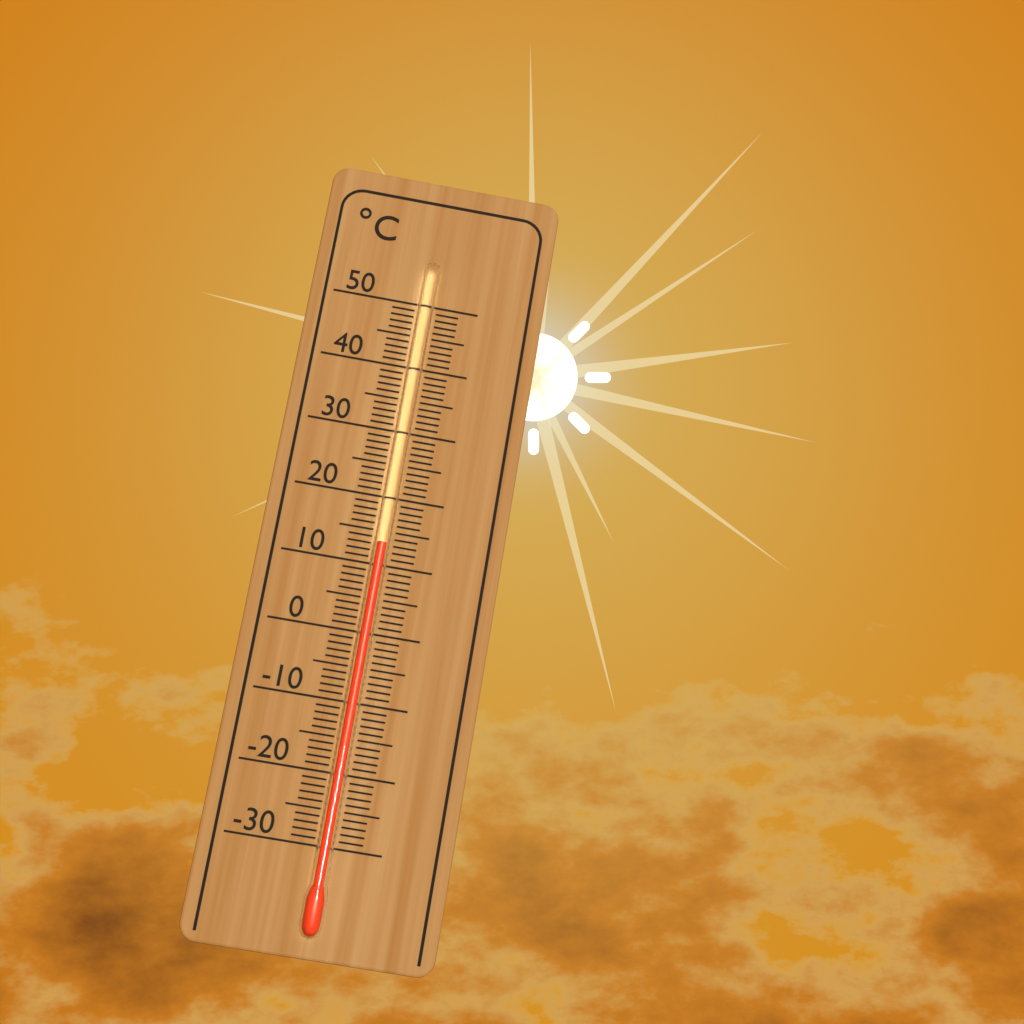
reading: 13 °C
